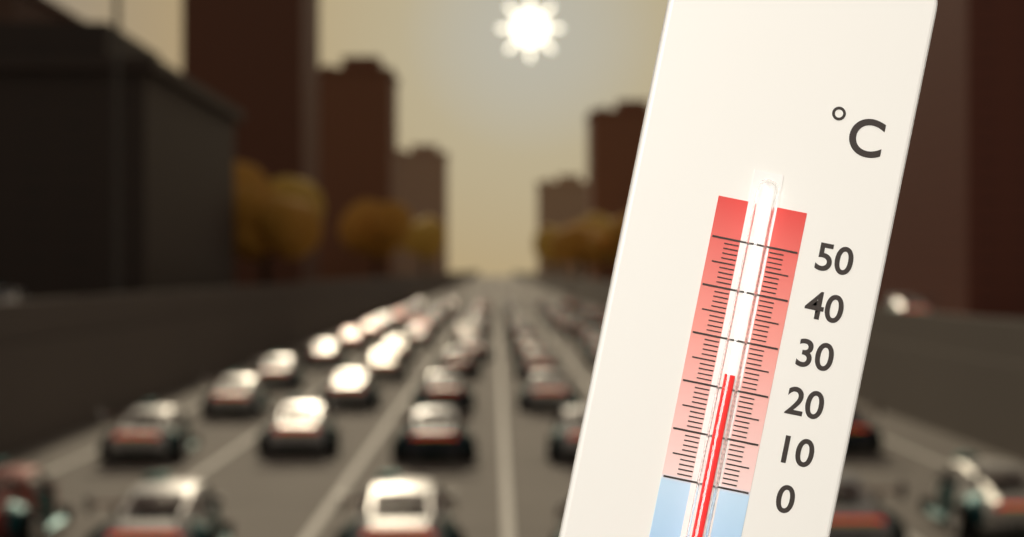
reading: 23 °C
